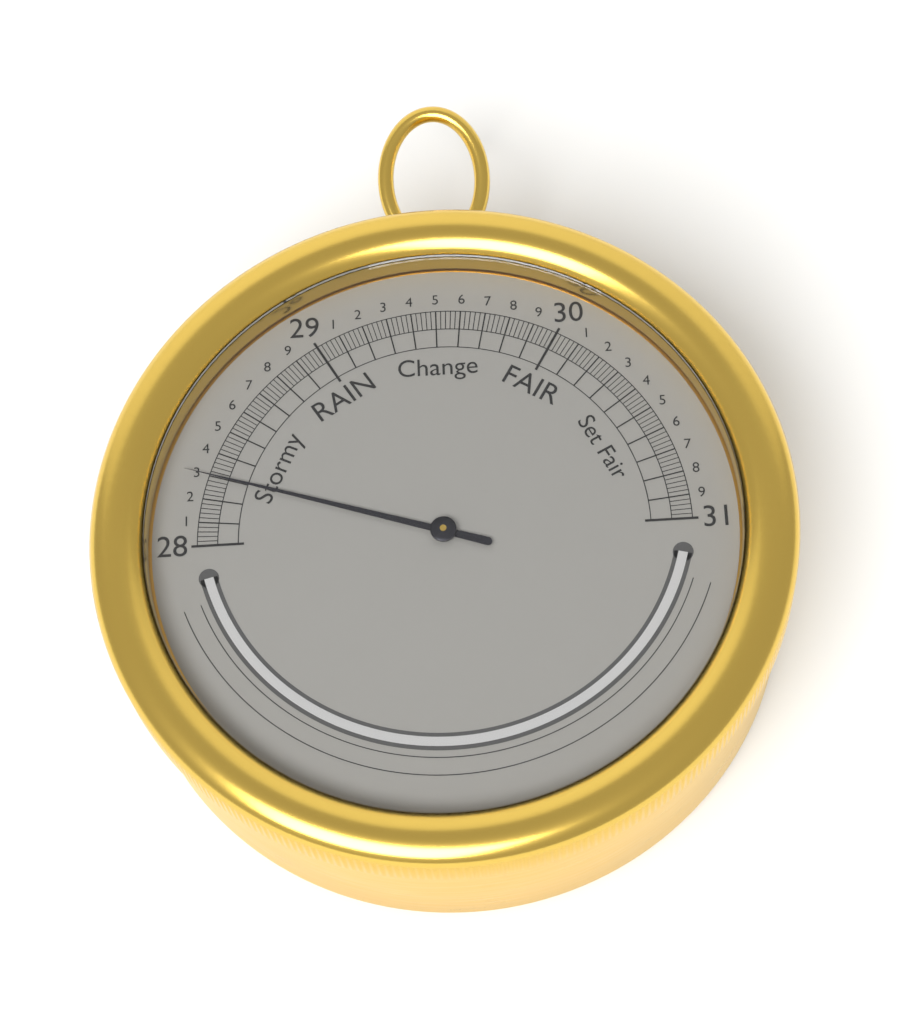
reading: 28.30 inHg
